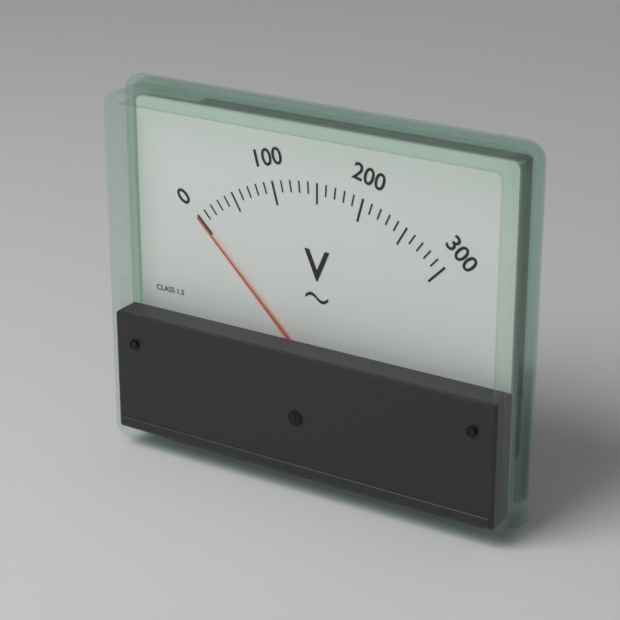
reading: 0 V
